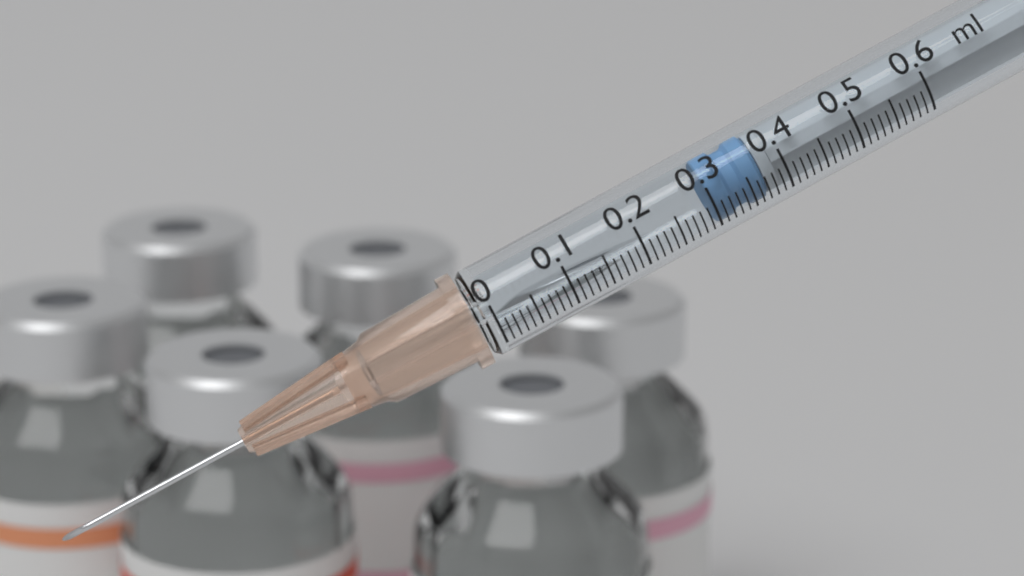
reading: 0.30 ml
